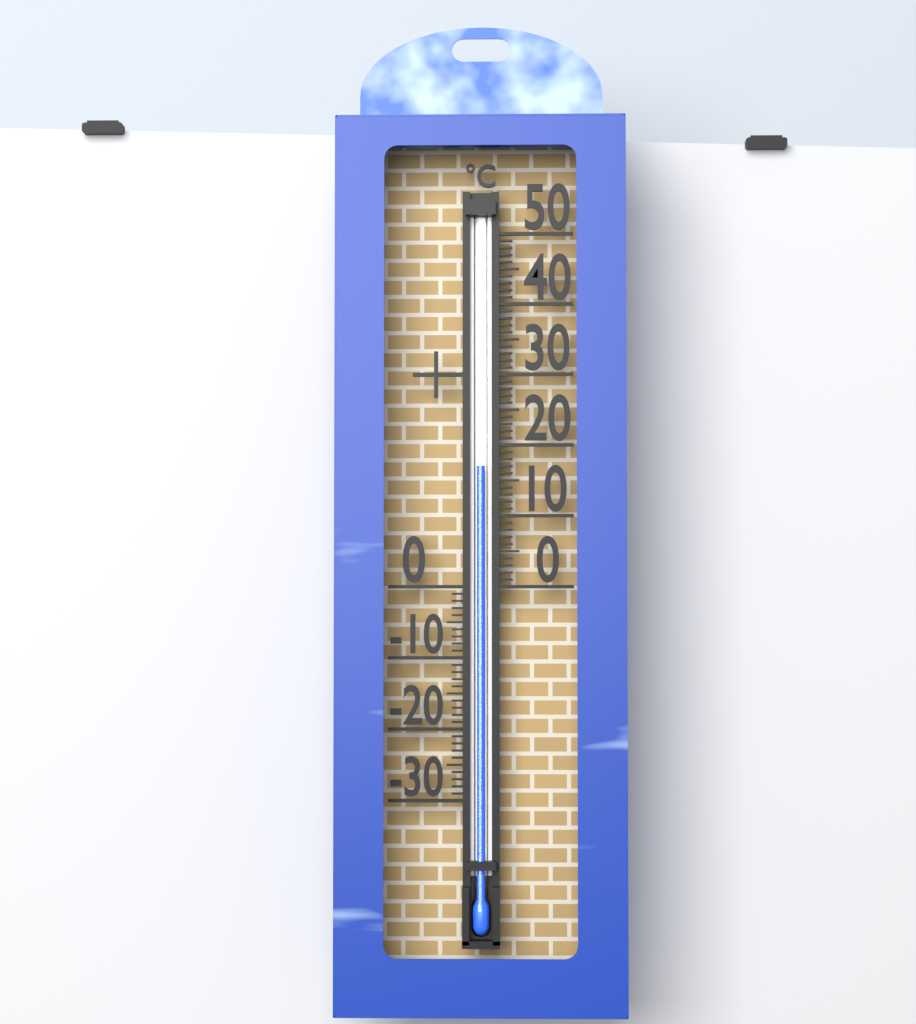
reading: 17 °C
